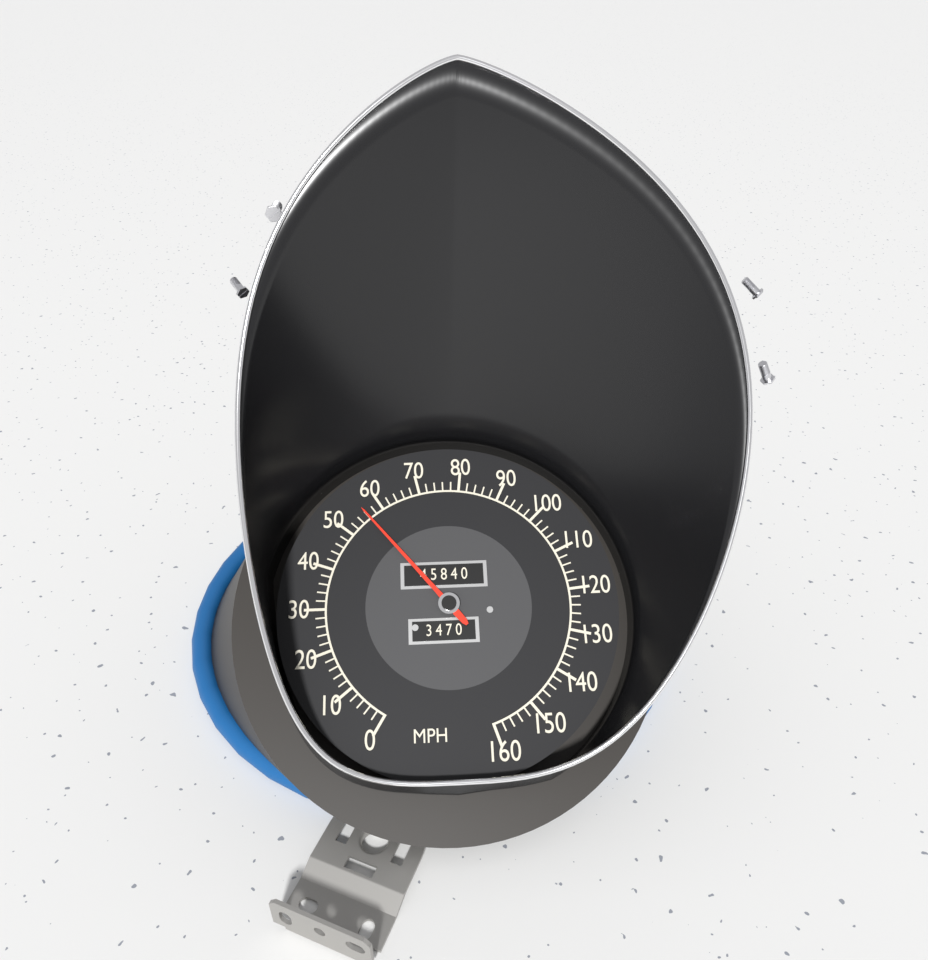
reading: 56 MPH
